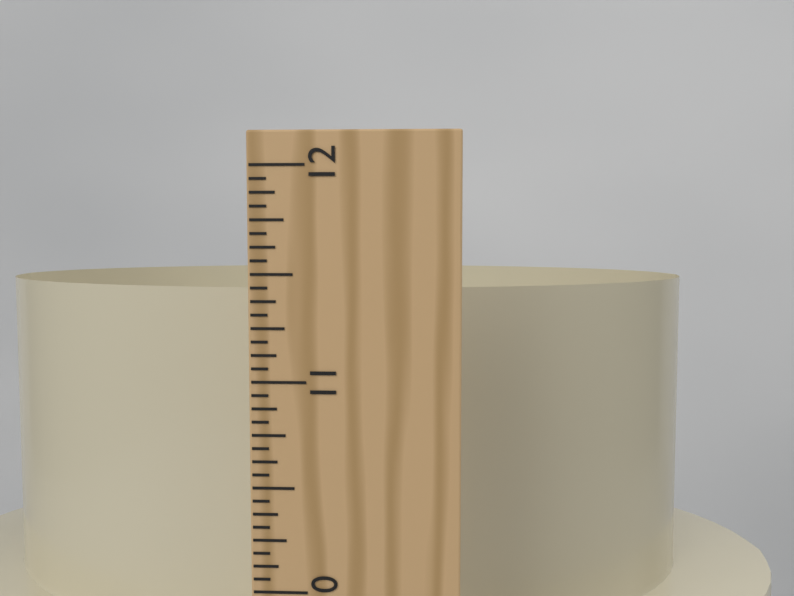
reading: 11.3750 in
